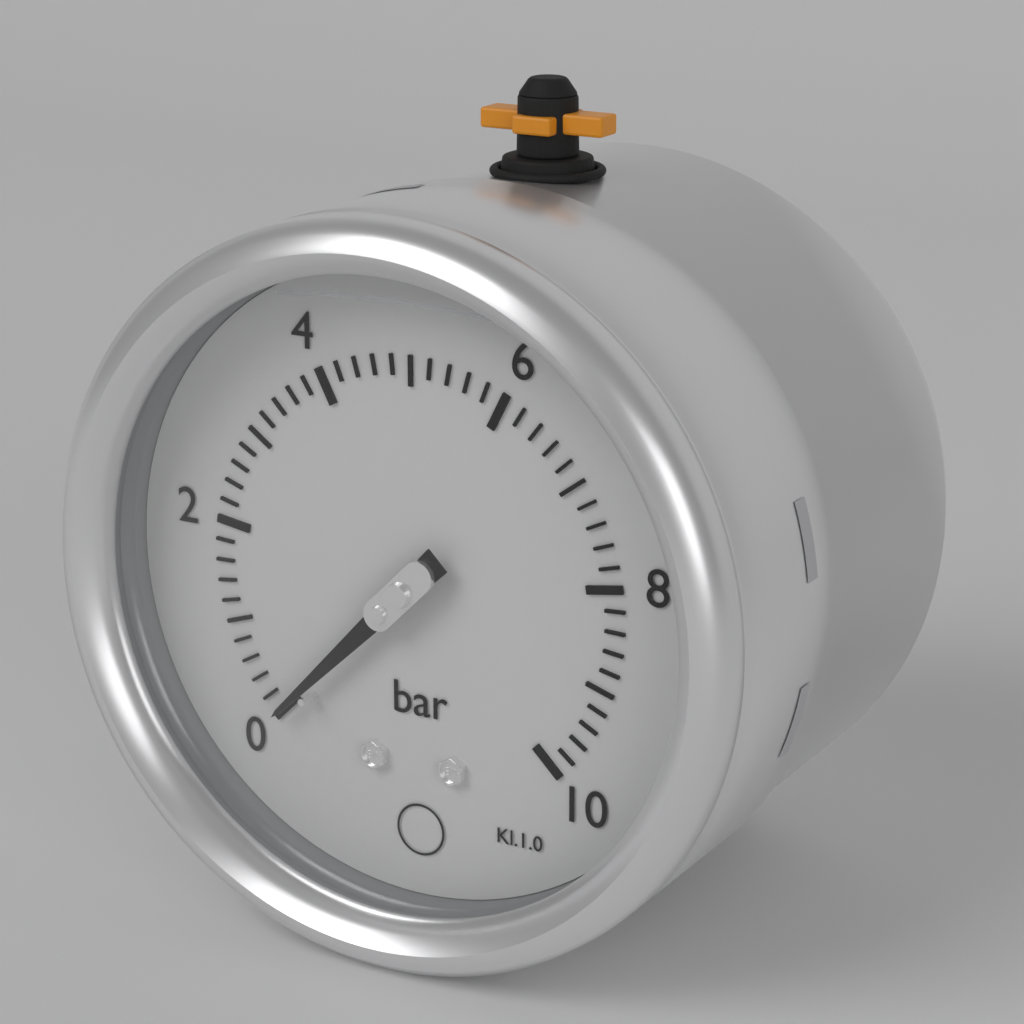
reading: 0.0 bar
